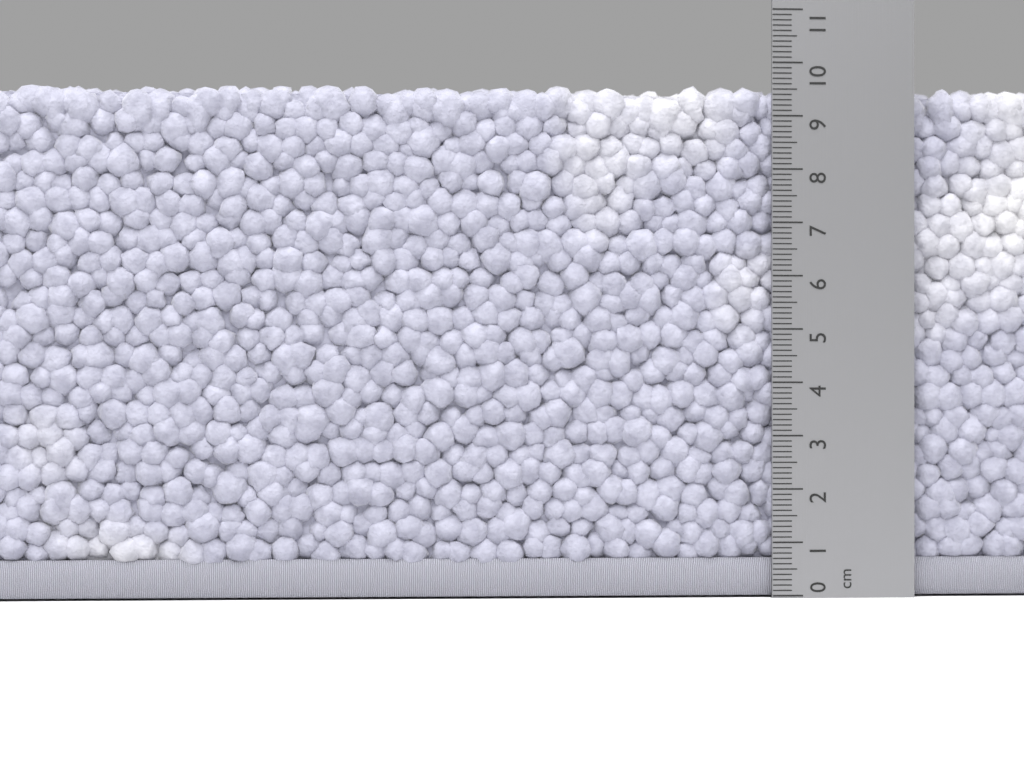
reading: 9.6 cm
